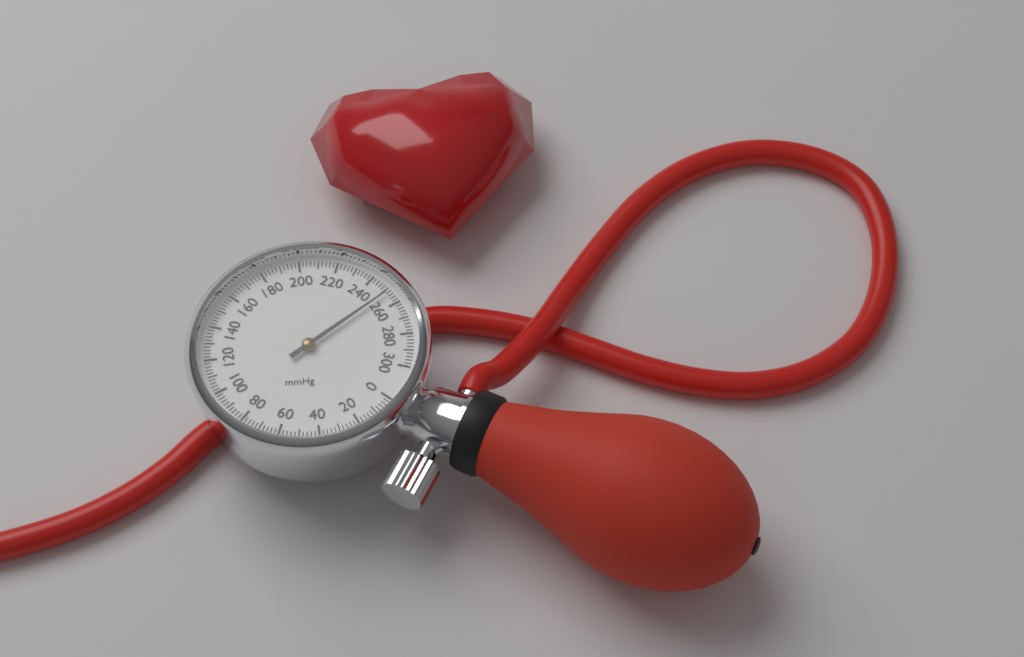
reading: 252 mmHg
